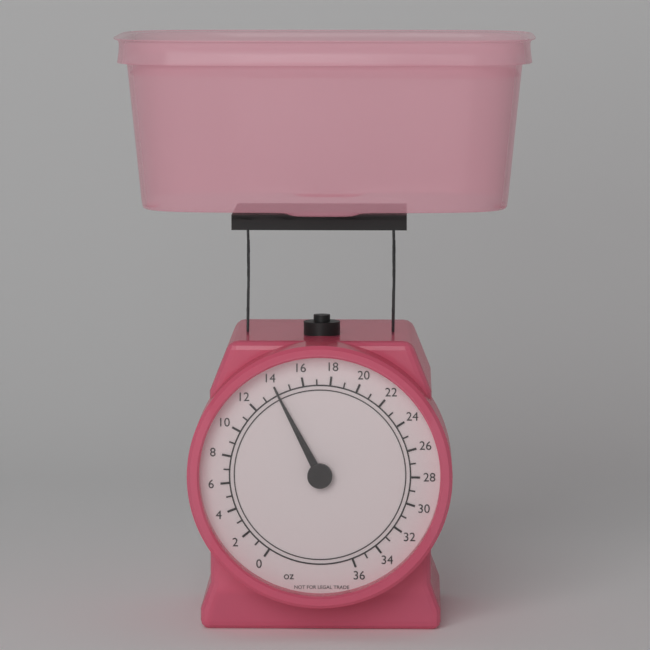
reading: 14 oz
